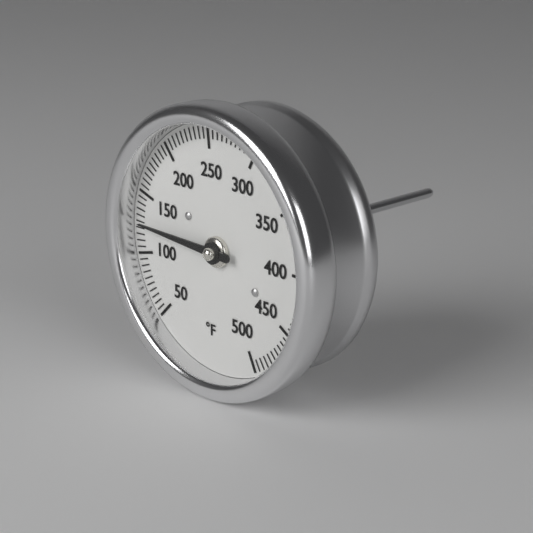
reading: 125 °F
